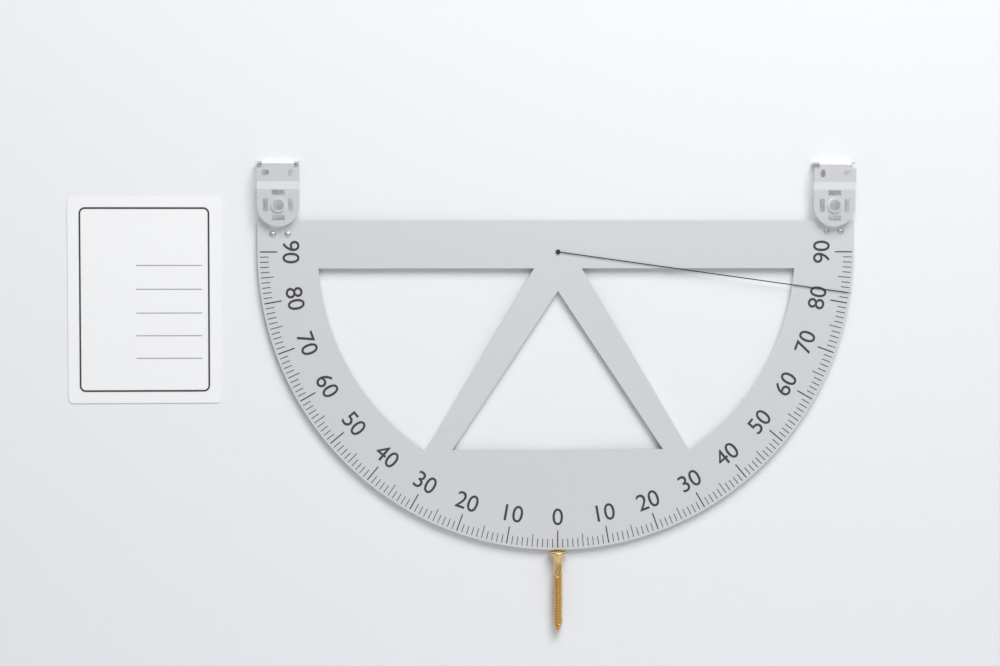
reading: 82 (no unit)
